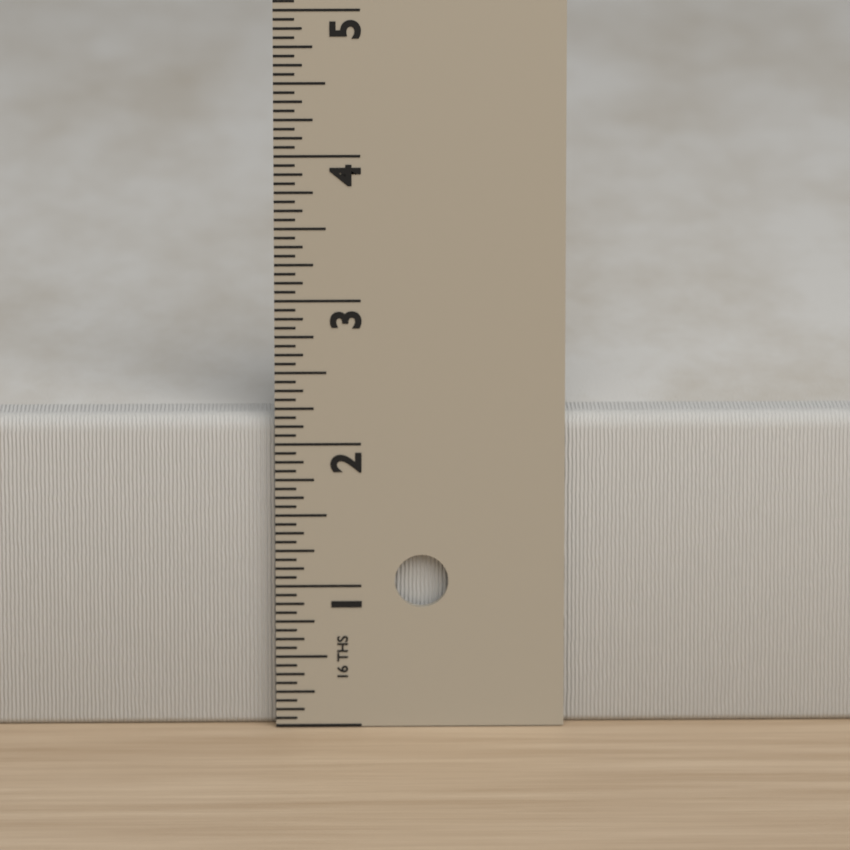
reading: 2.1875 in
